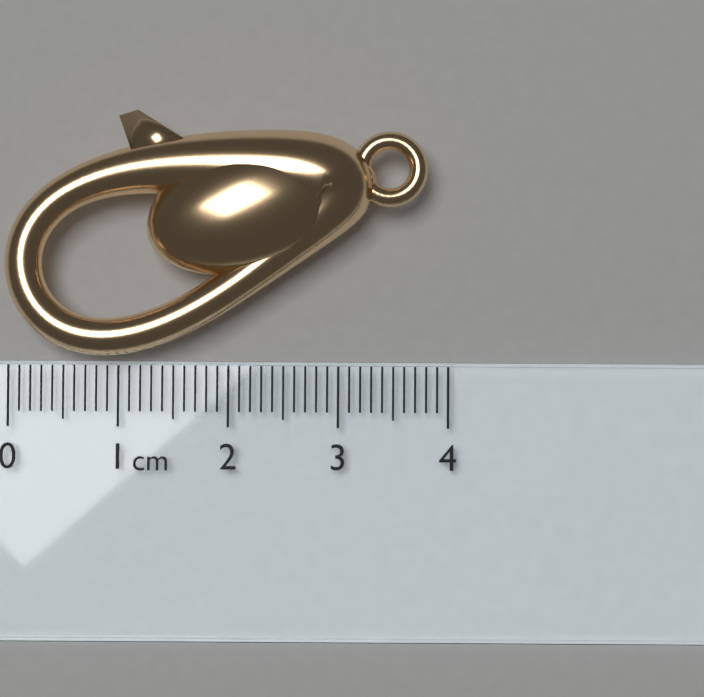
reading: 3.8 cm
